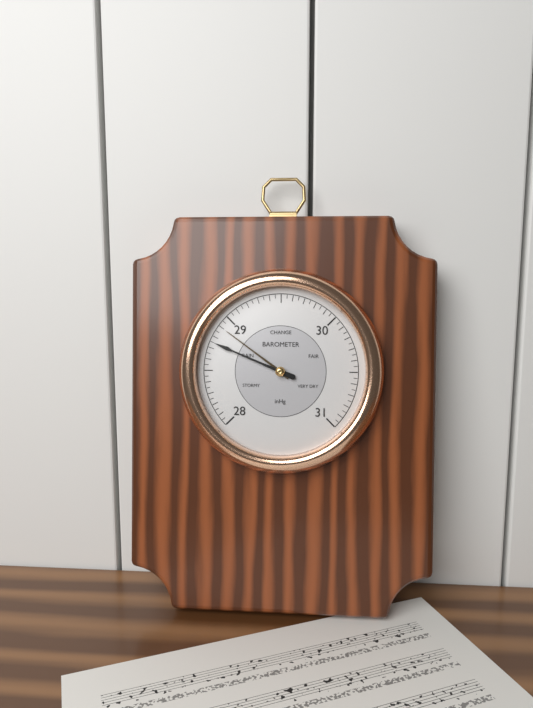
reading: 28.75 inHg
